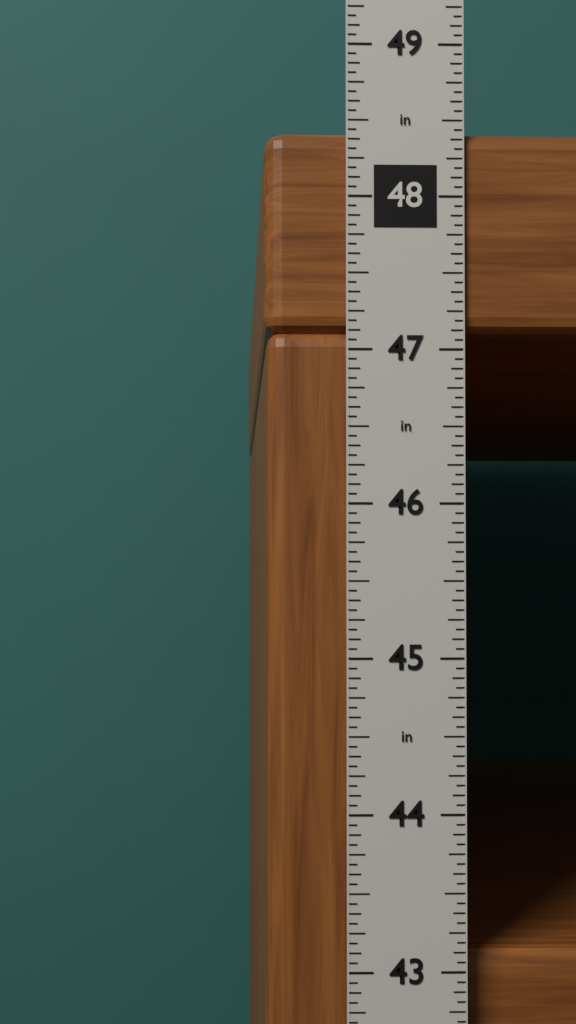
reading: 48.4375 in
